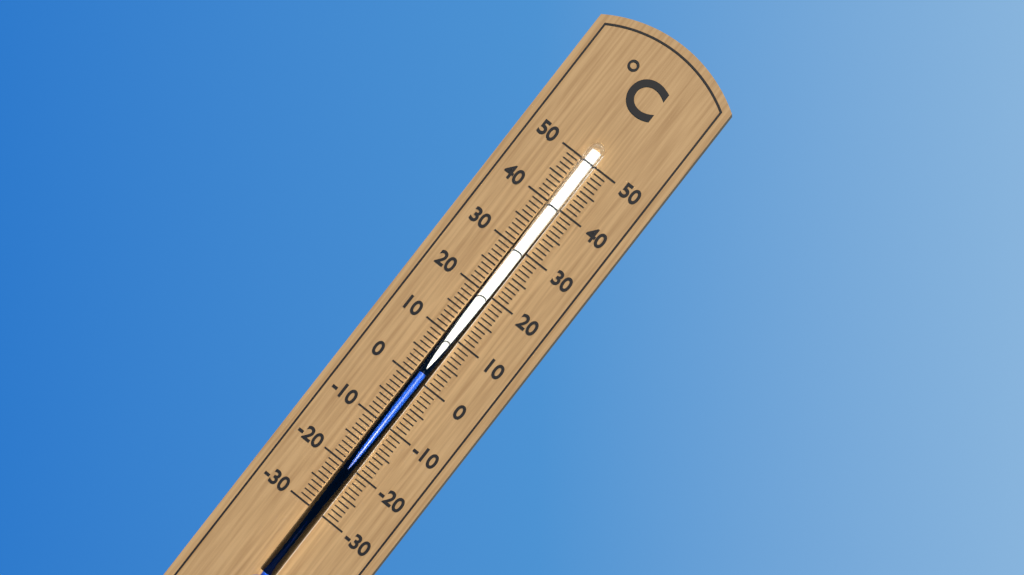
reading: 2 °C
